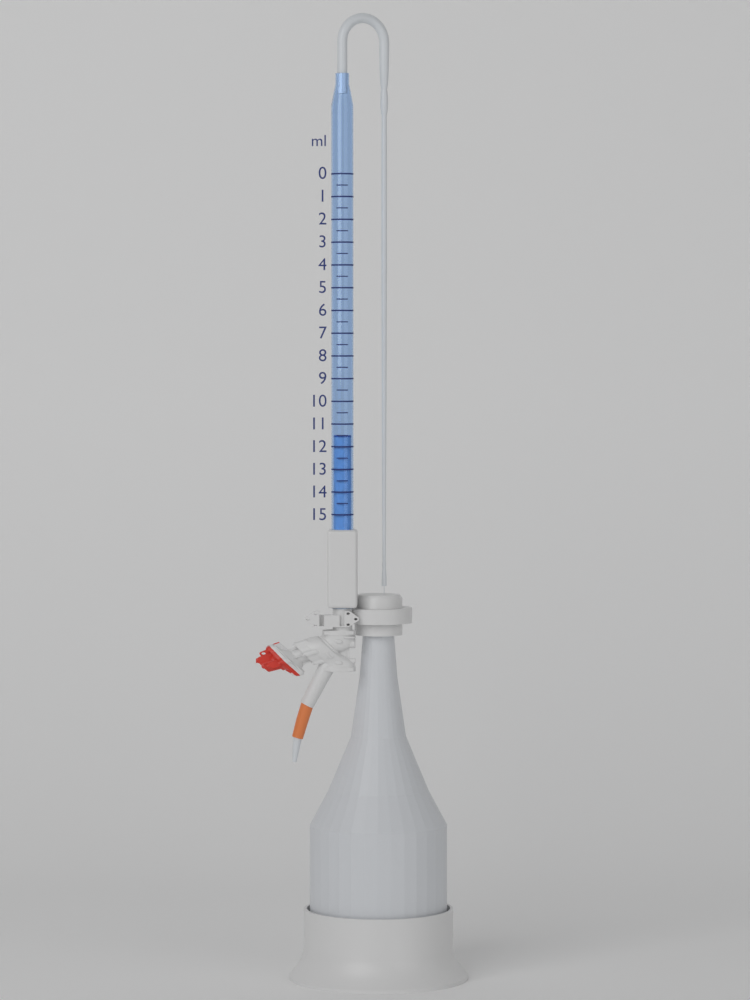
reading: 11.5 ml
